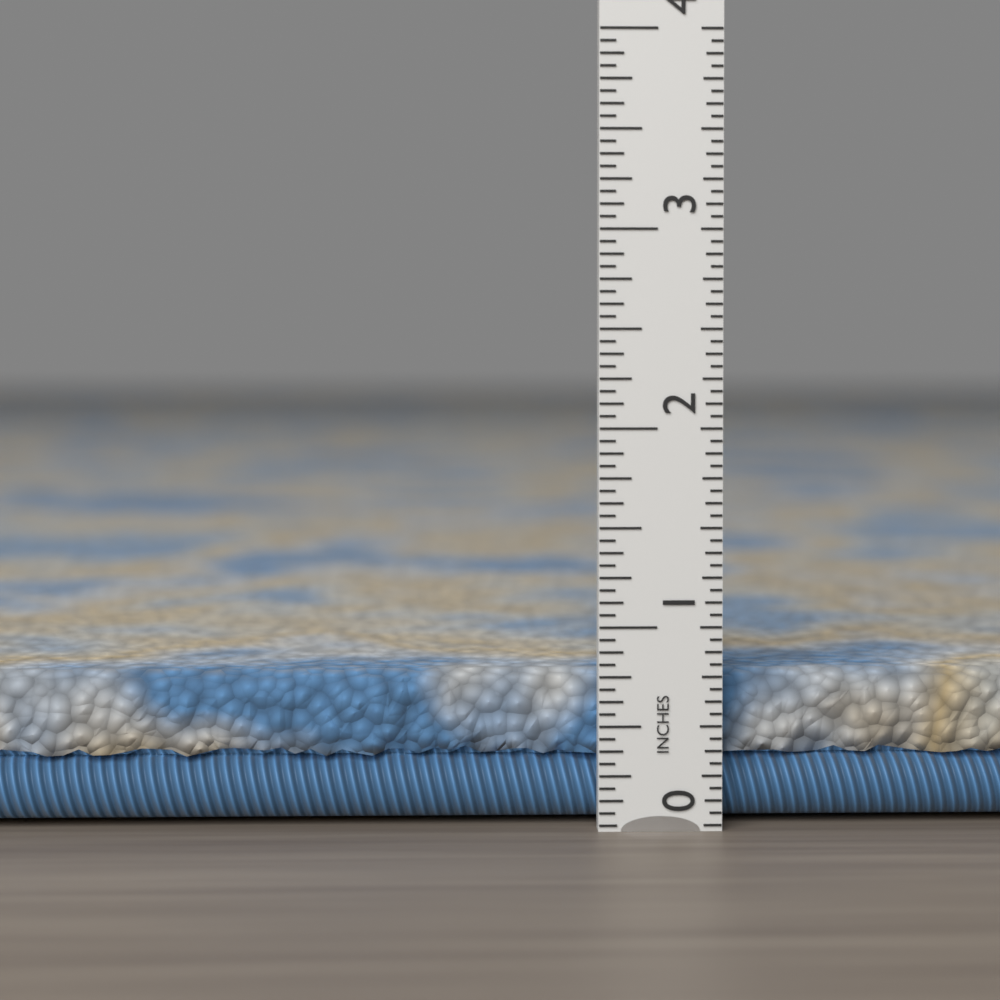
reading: 0.7500 in
